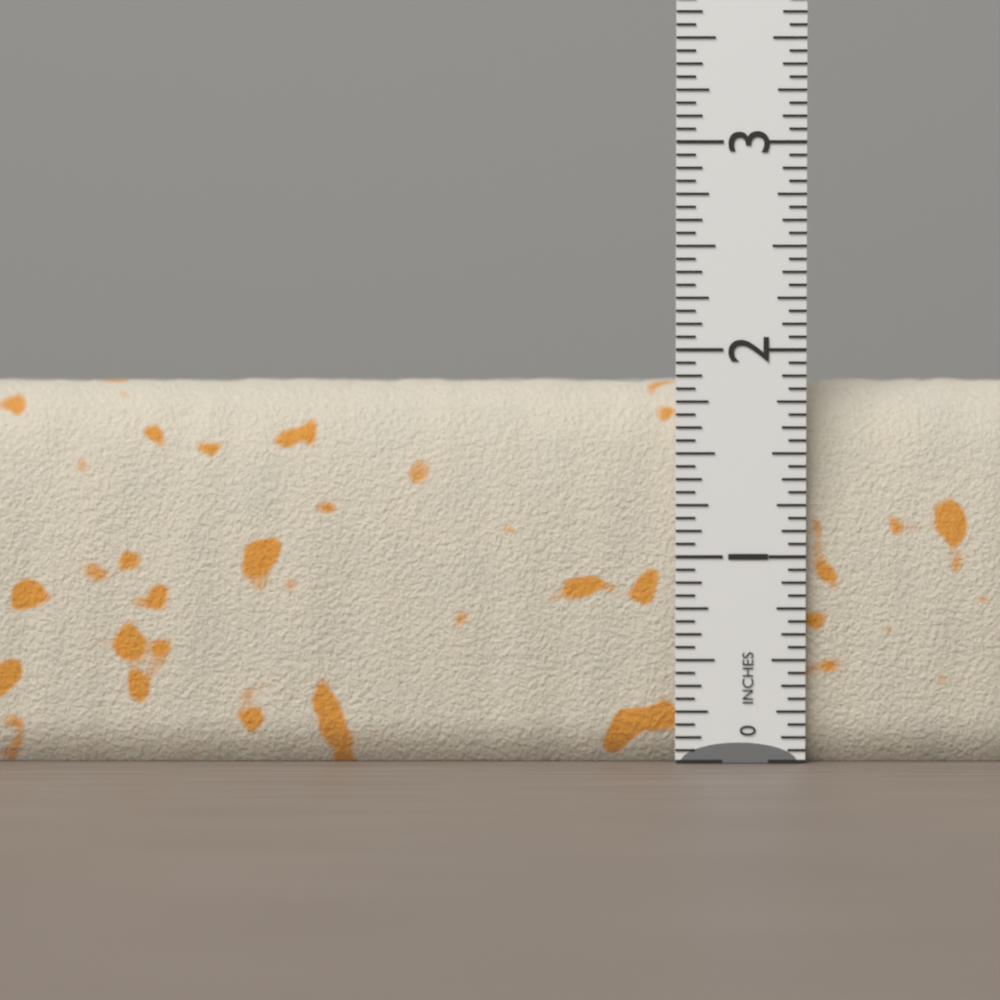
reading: 1.8750 in
